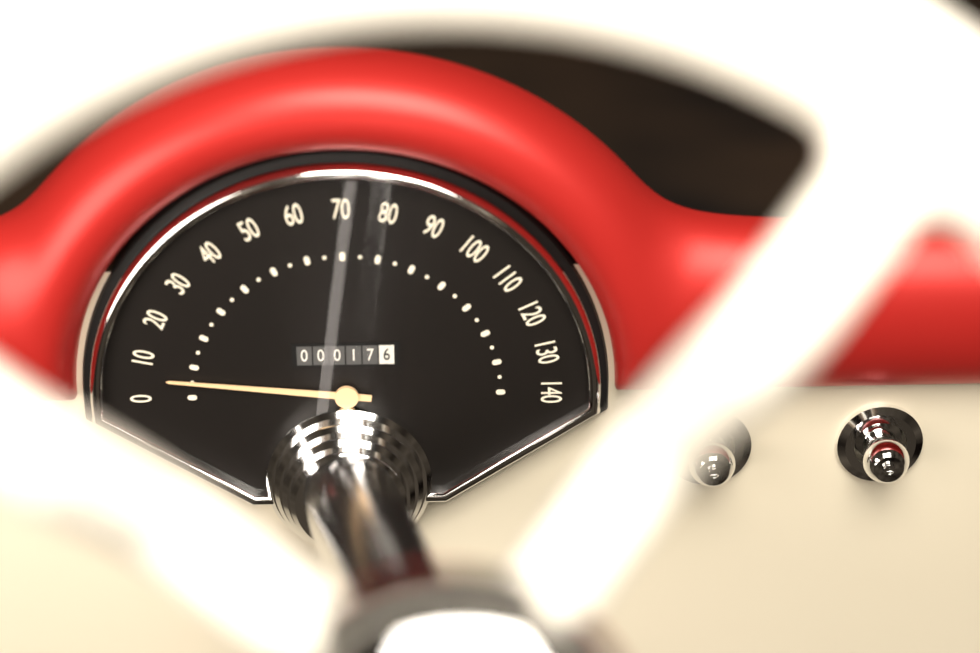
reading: 5 (no unit)
